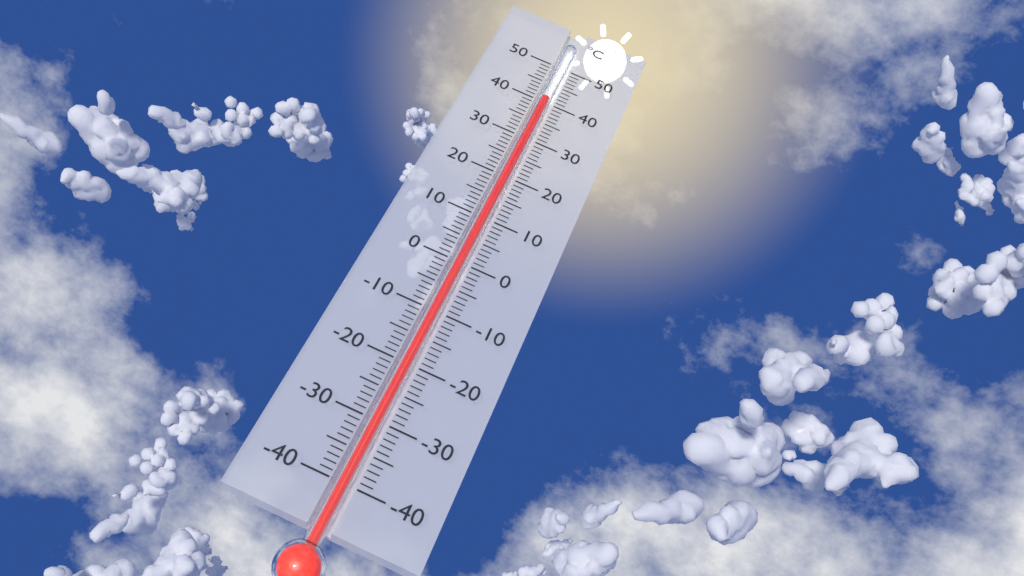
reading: 41 °C
